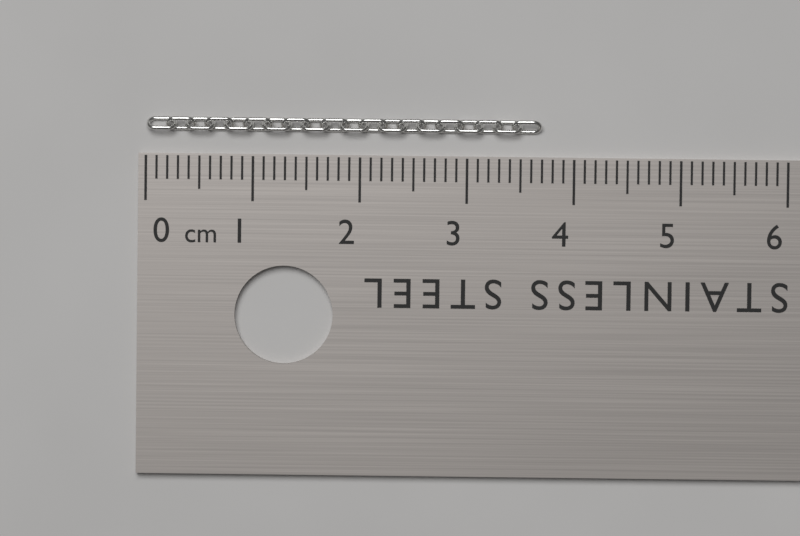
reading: 3.7 cm
